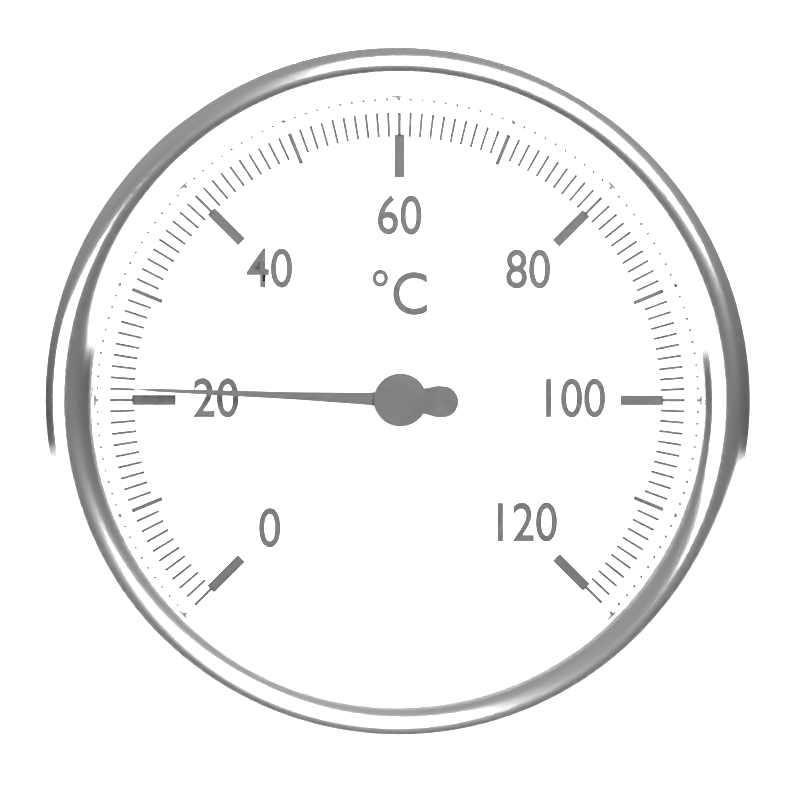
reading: 21 °C
